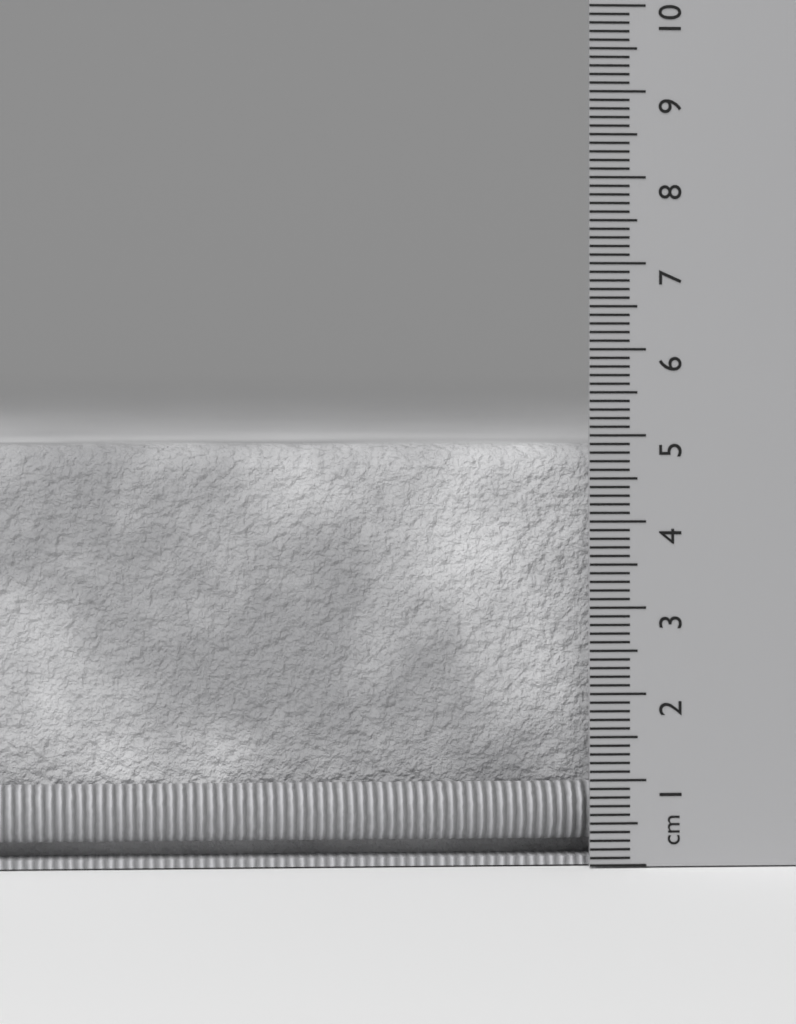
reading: 4.9 cm
